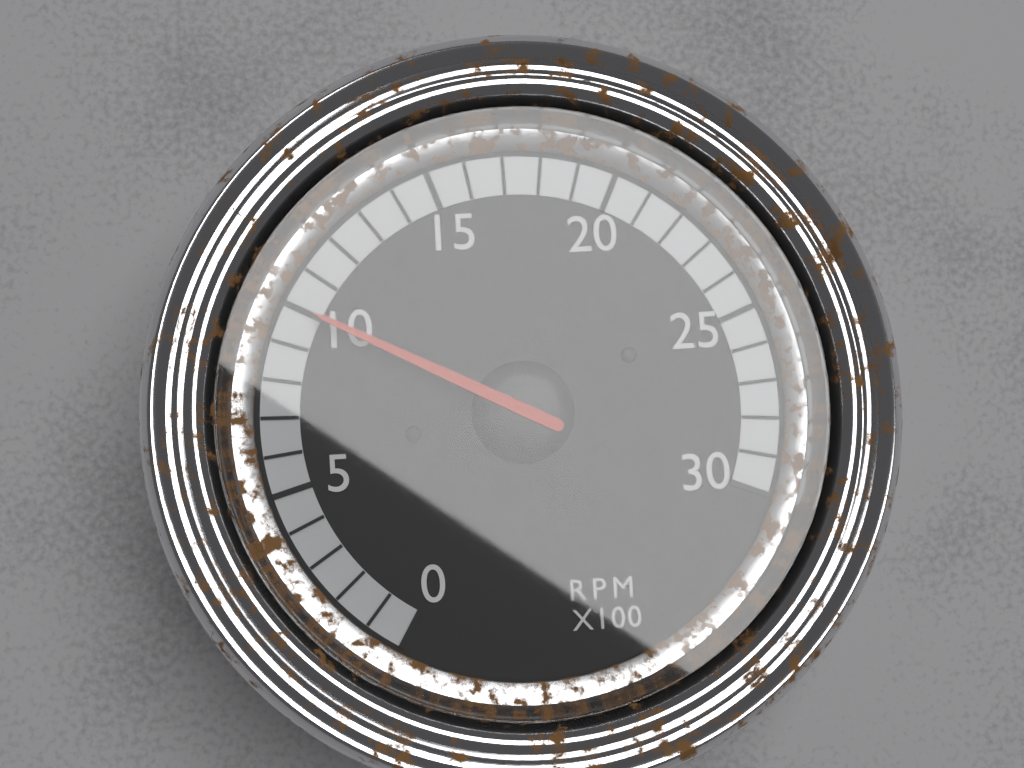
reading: 10 RPM x100
